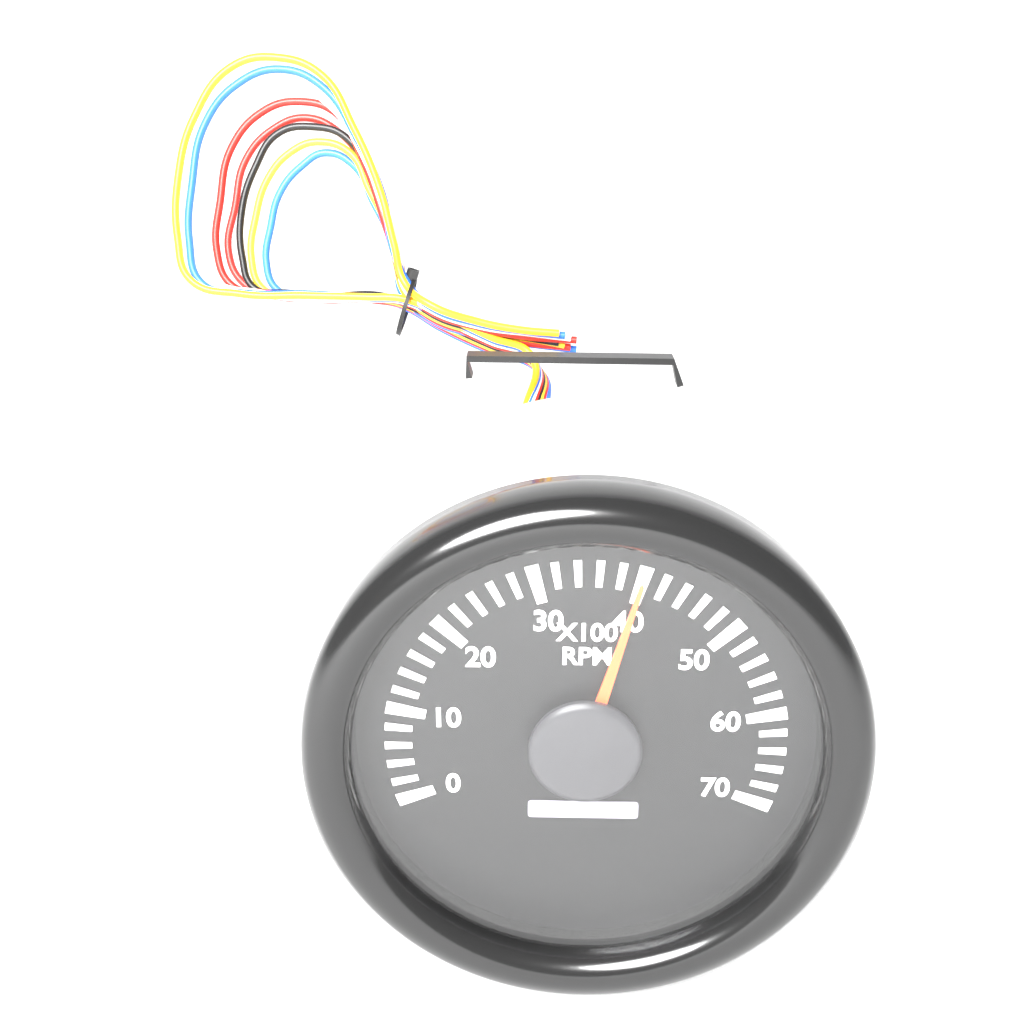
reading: 40 x100 RPM
